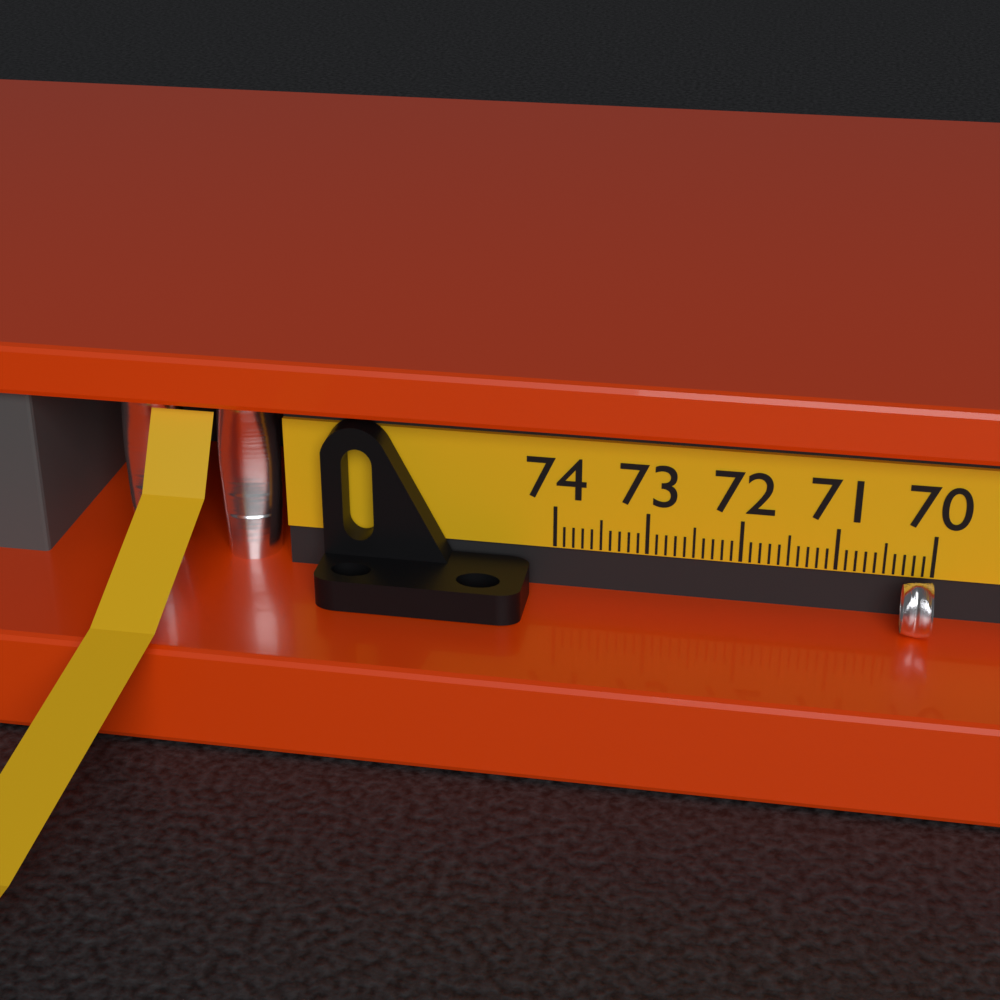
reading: 70.3 (no unit)
